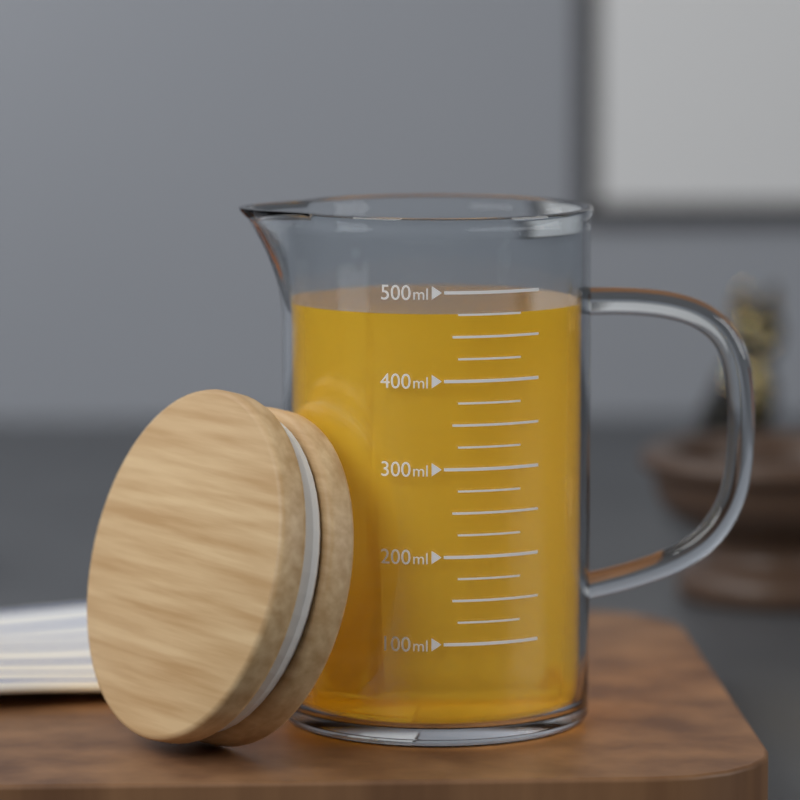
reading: 475 ml
